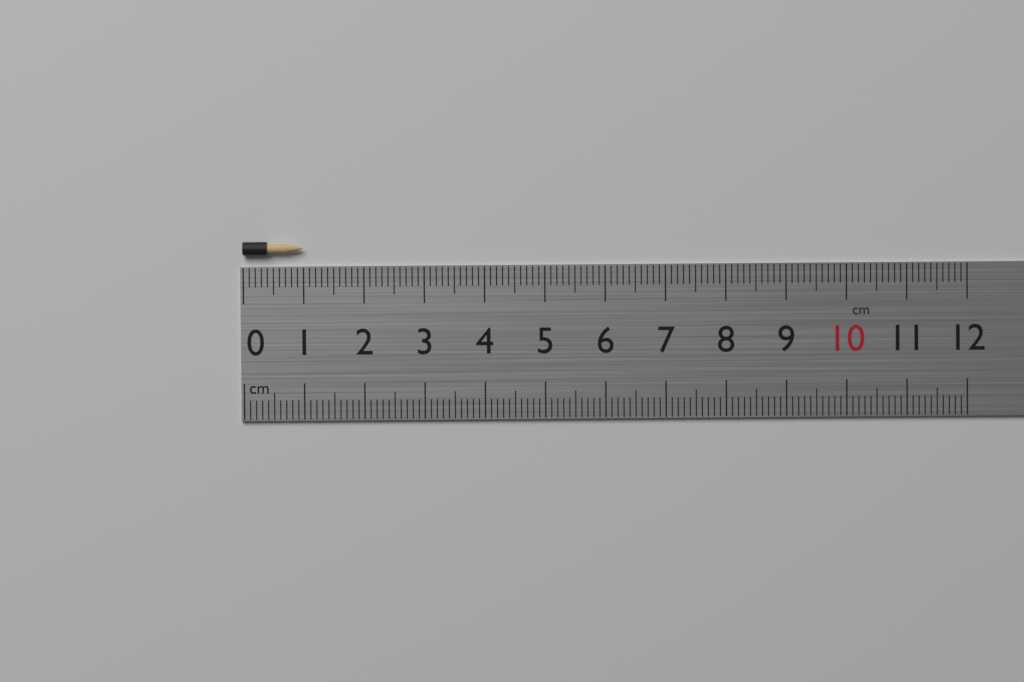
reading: 1.0 cm
